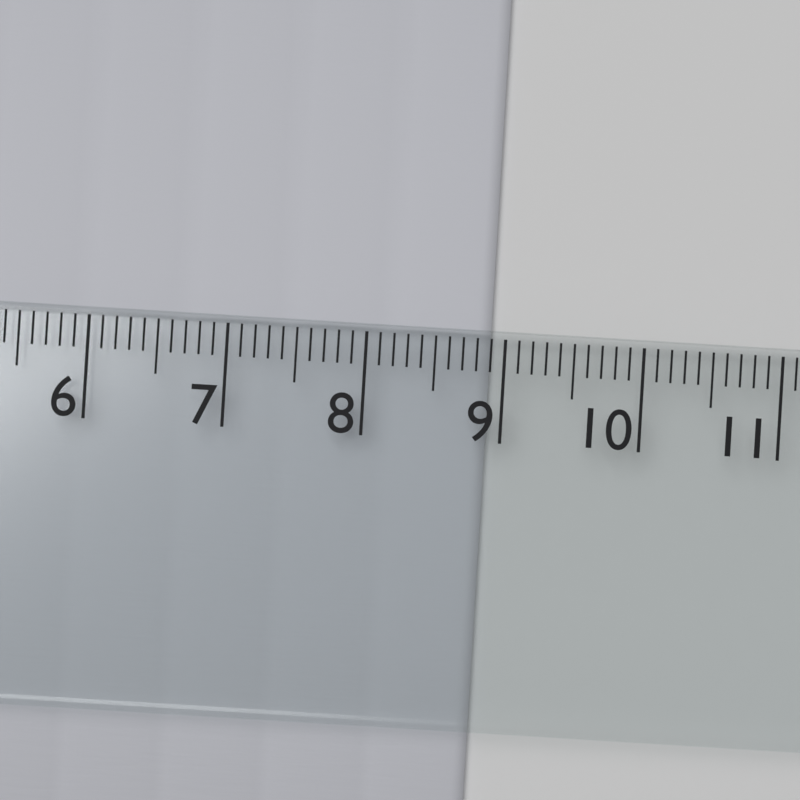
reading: 8.9 cm
